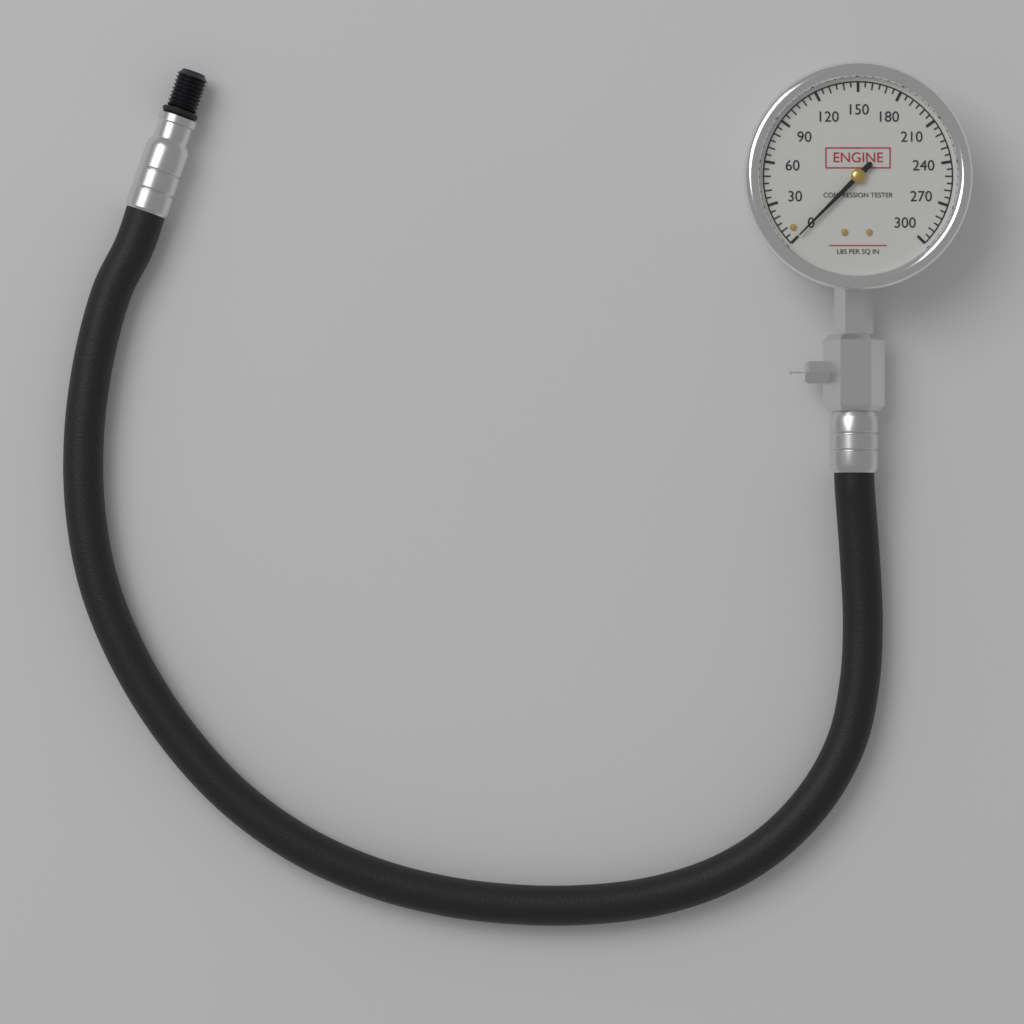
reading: 0 psi
